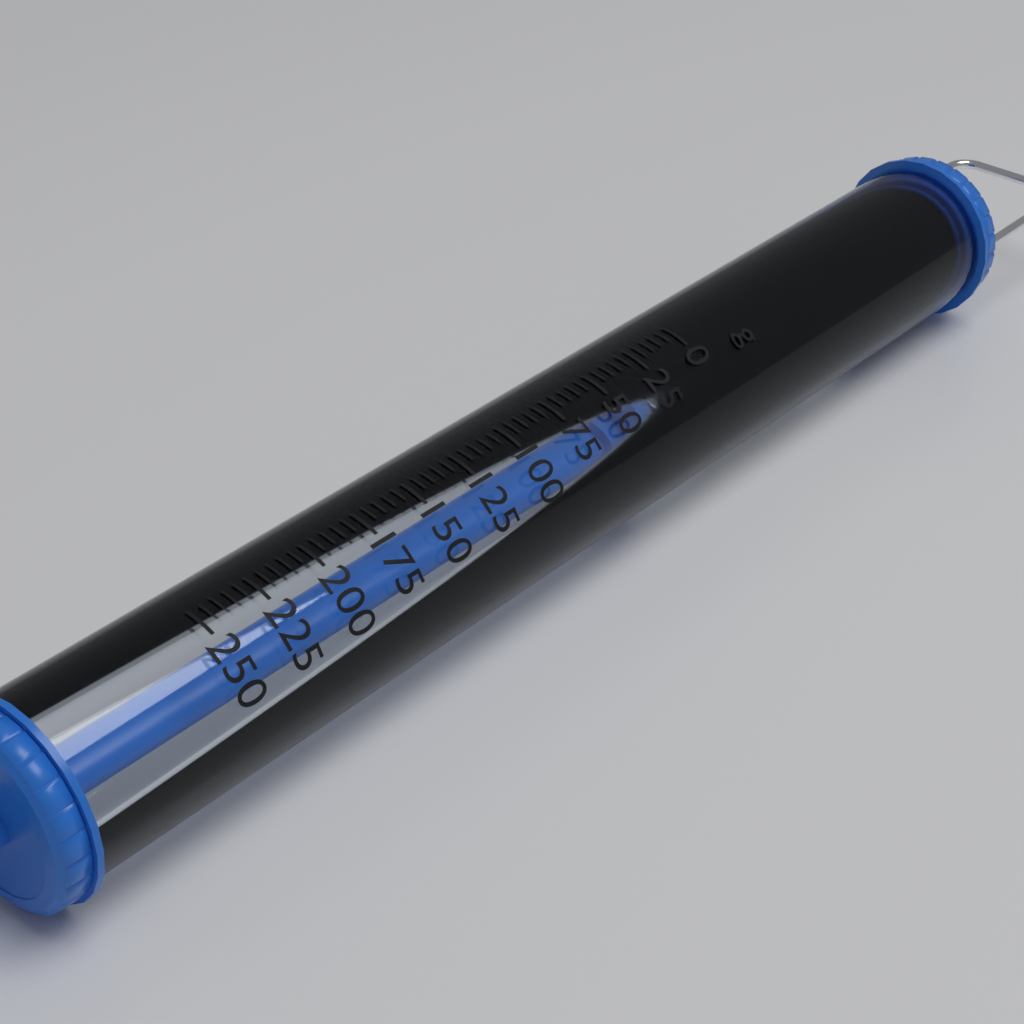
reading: 30 g
